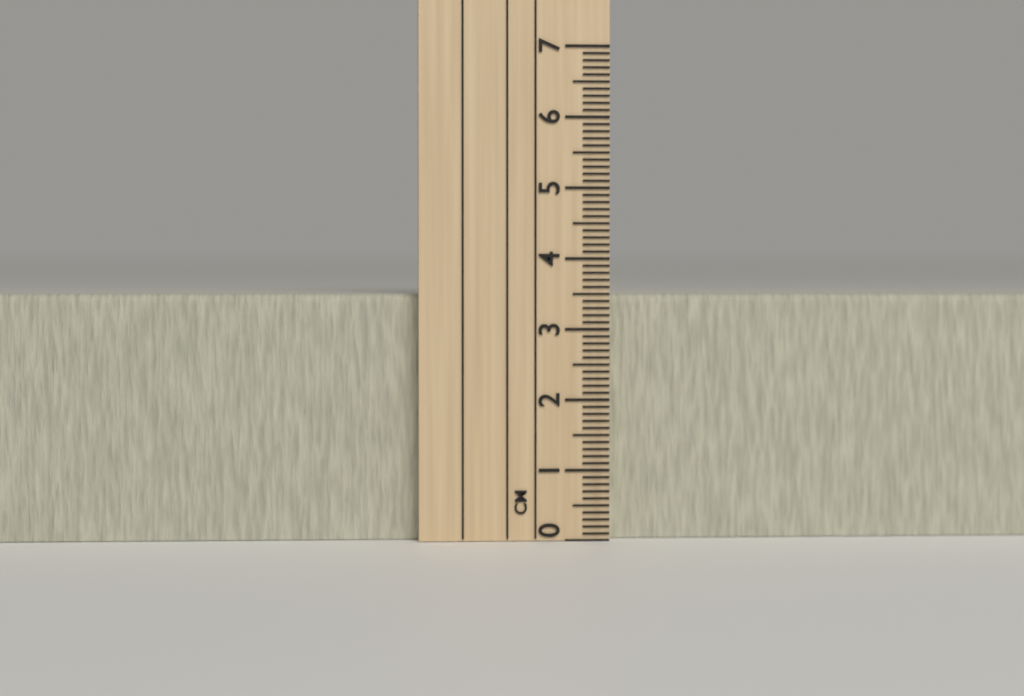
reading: 3.5 cm
